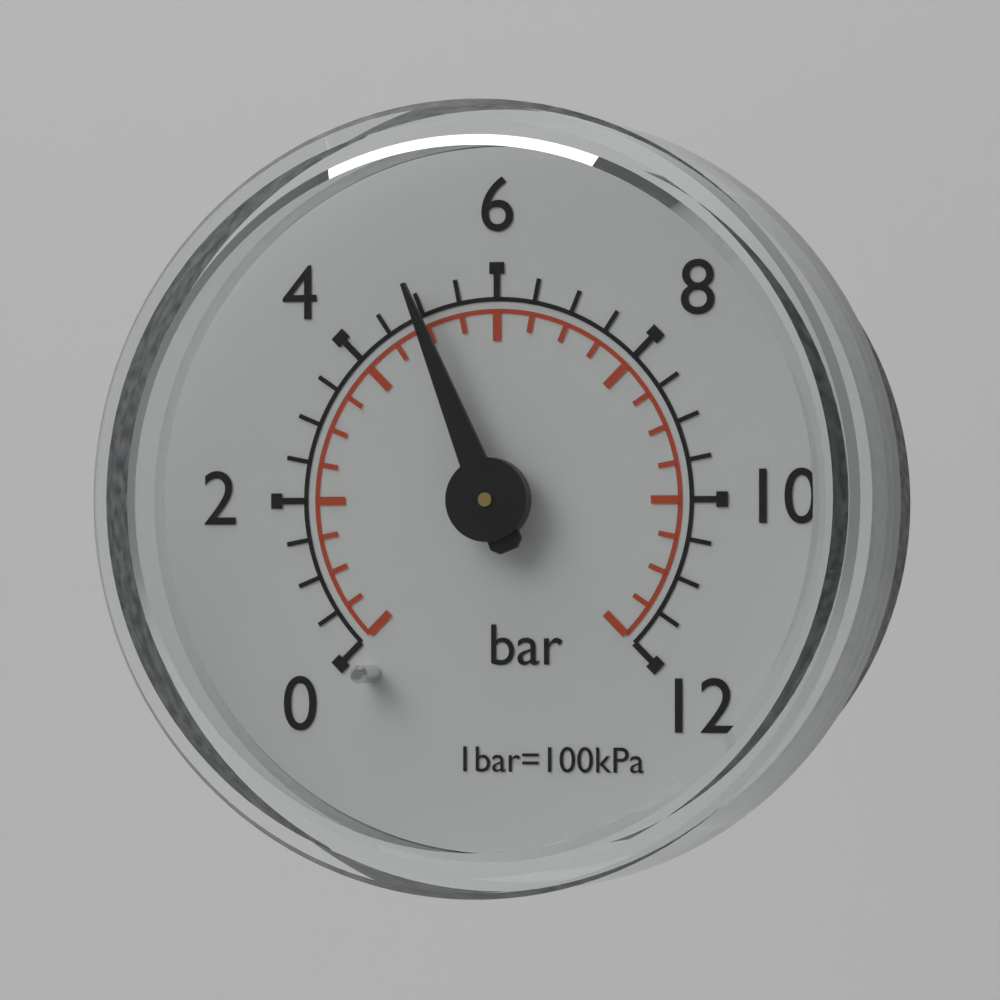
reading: 5.0 bar
